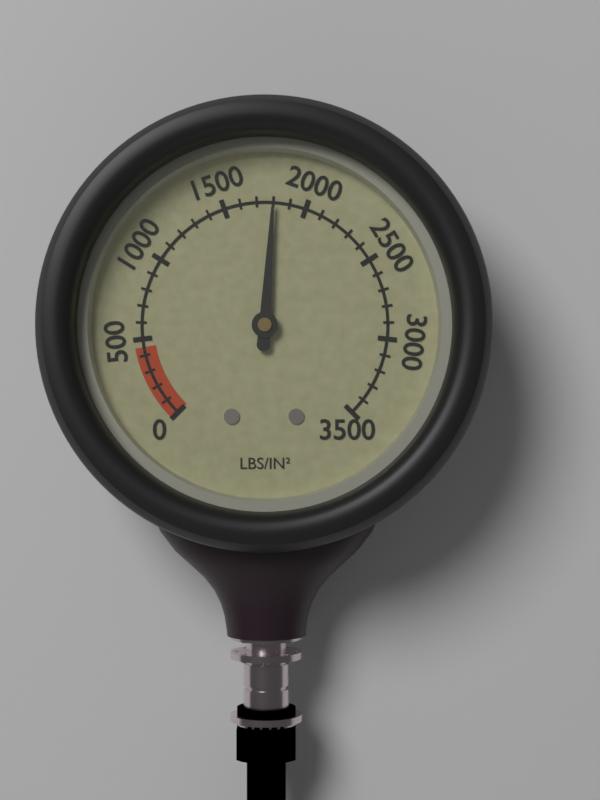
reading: 1800 psi
